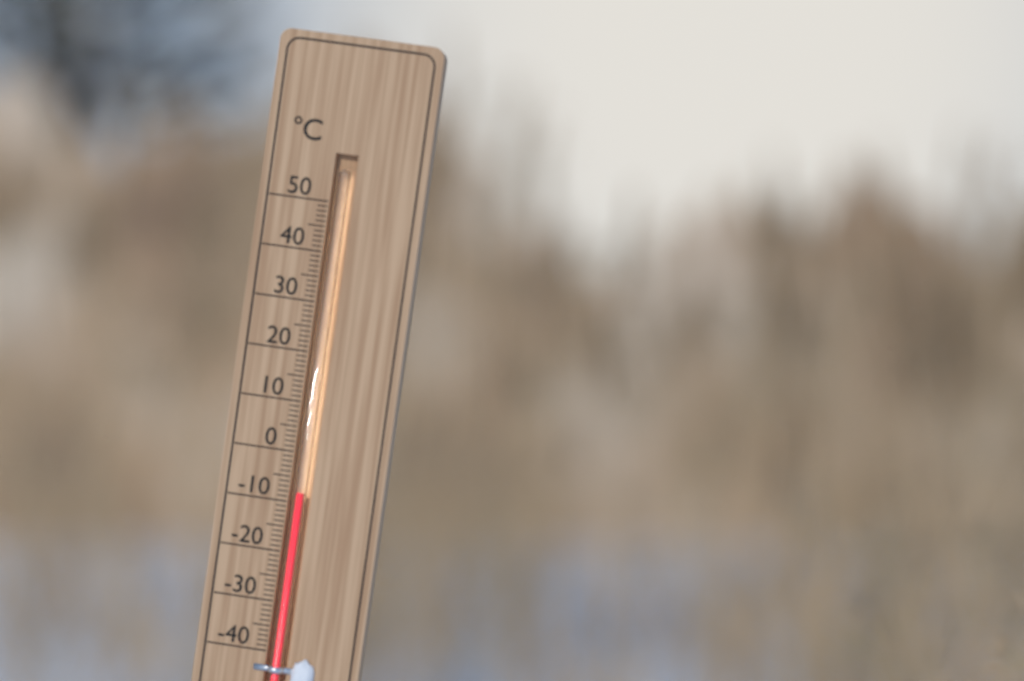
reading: -8 °C
